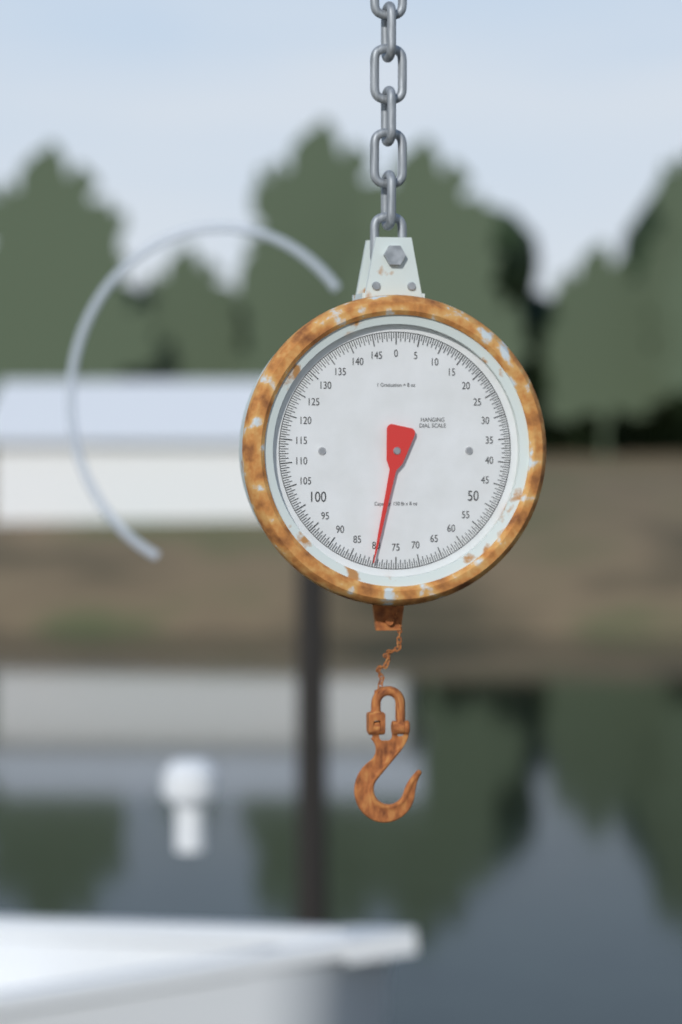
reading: 80.0 lb
